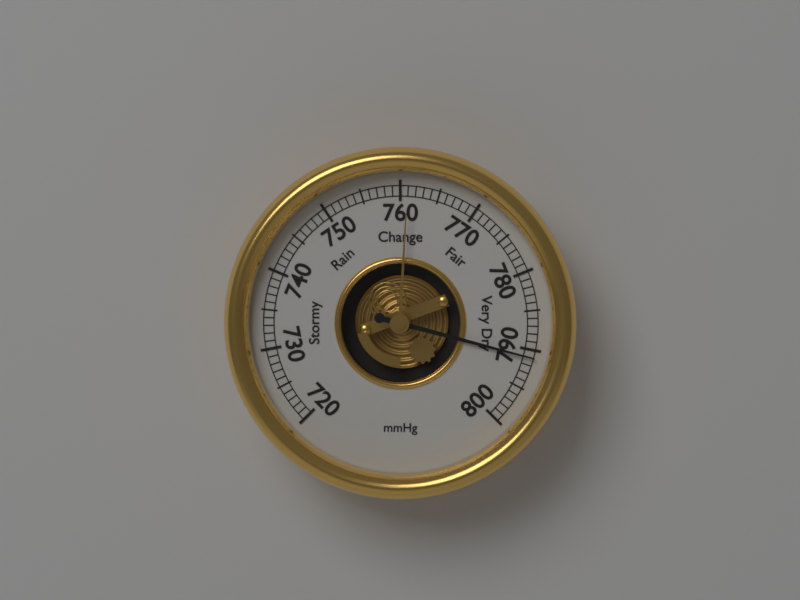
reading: 791 mmHg
